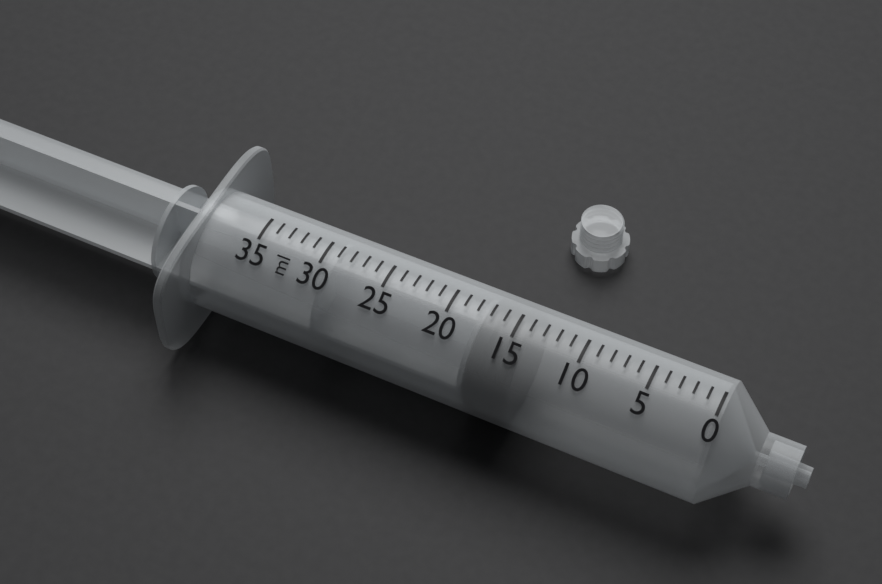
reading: 14 ml
